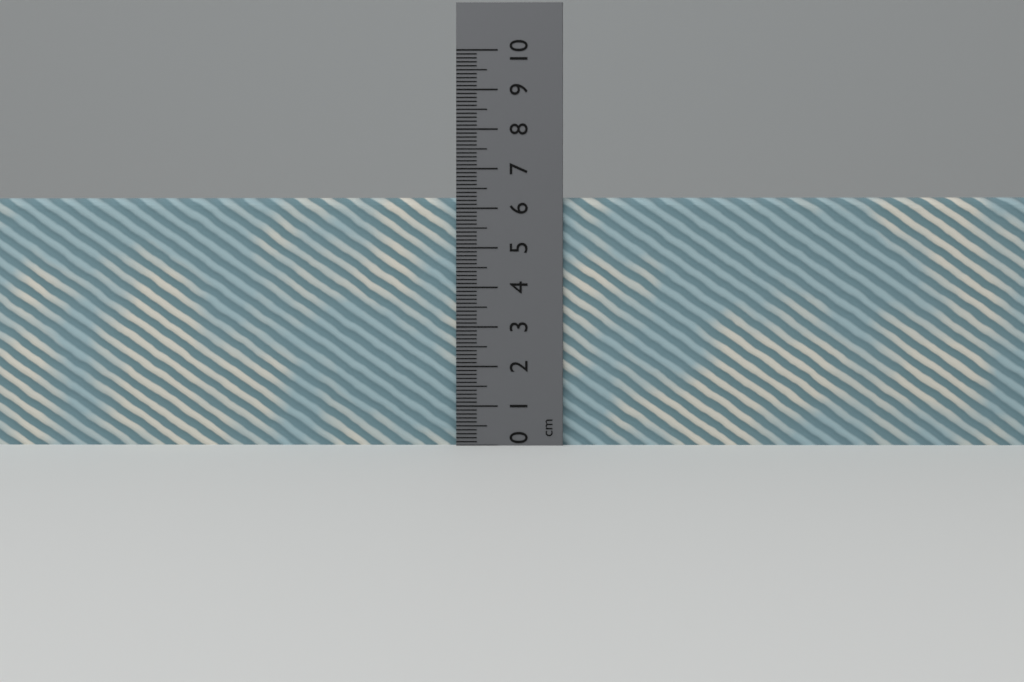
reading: 6.3 cm
